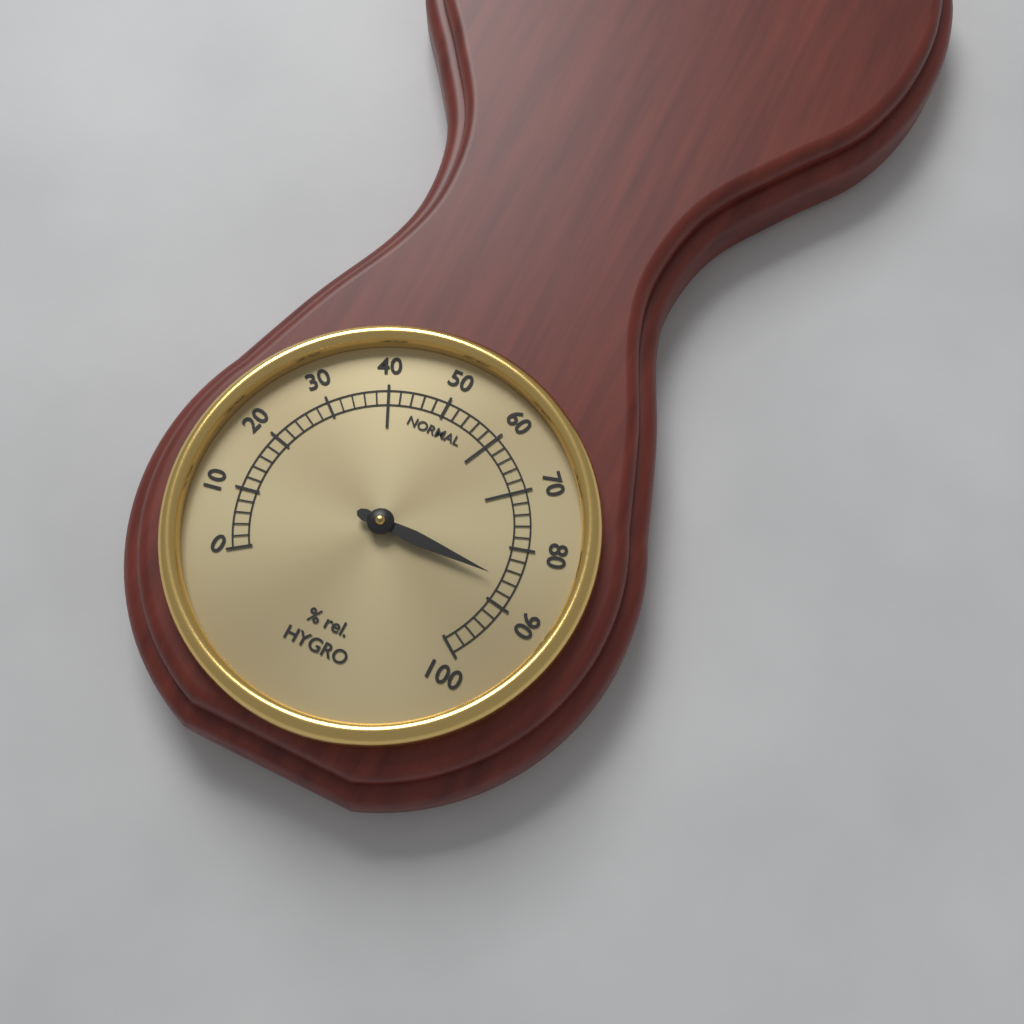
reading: 86 % rel.
